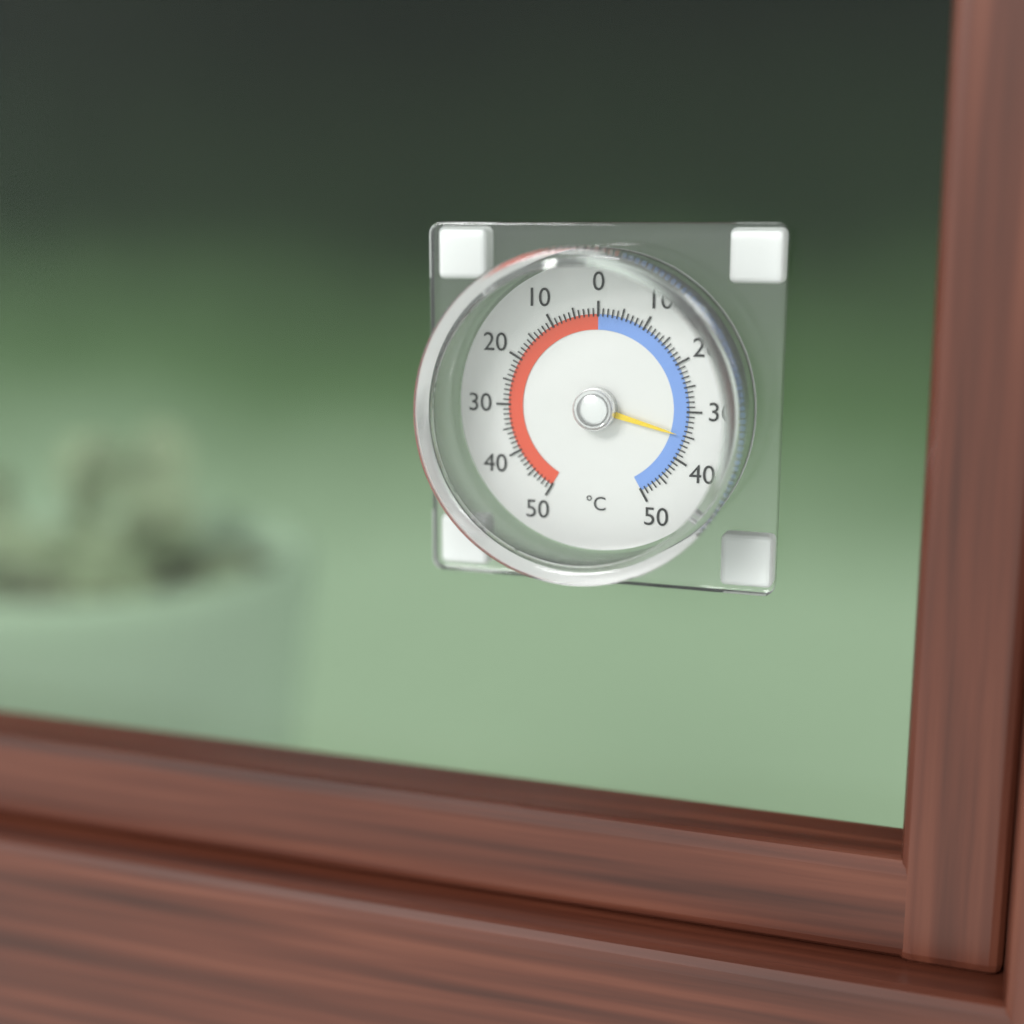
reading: -35 °C
